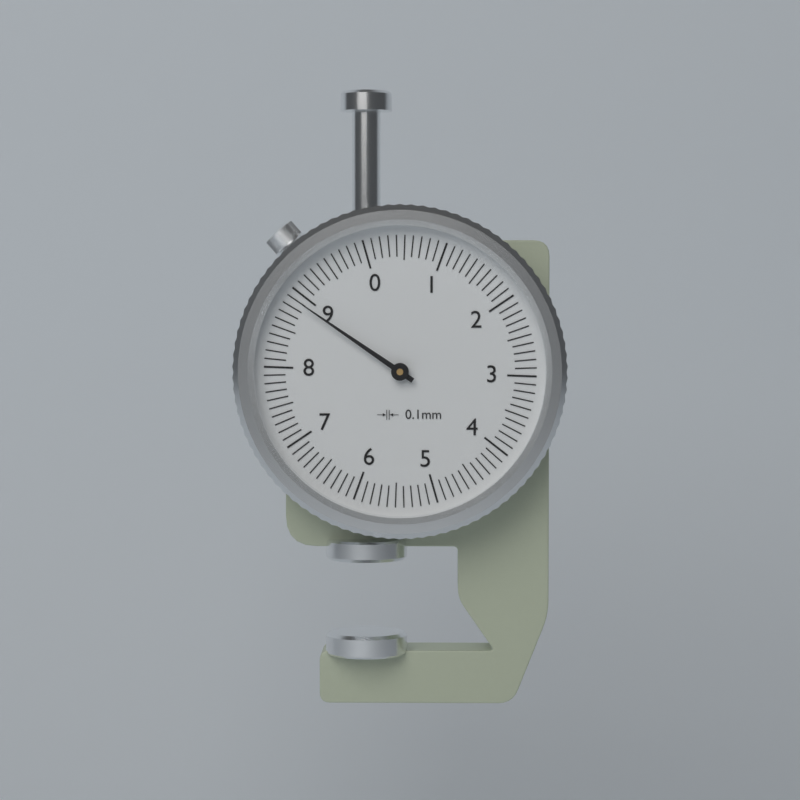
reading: 8.9 mm
